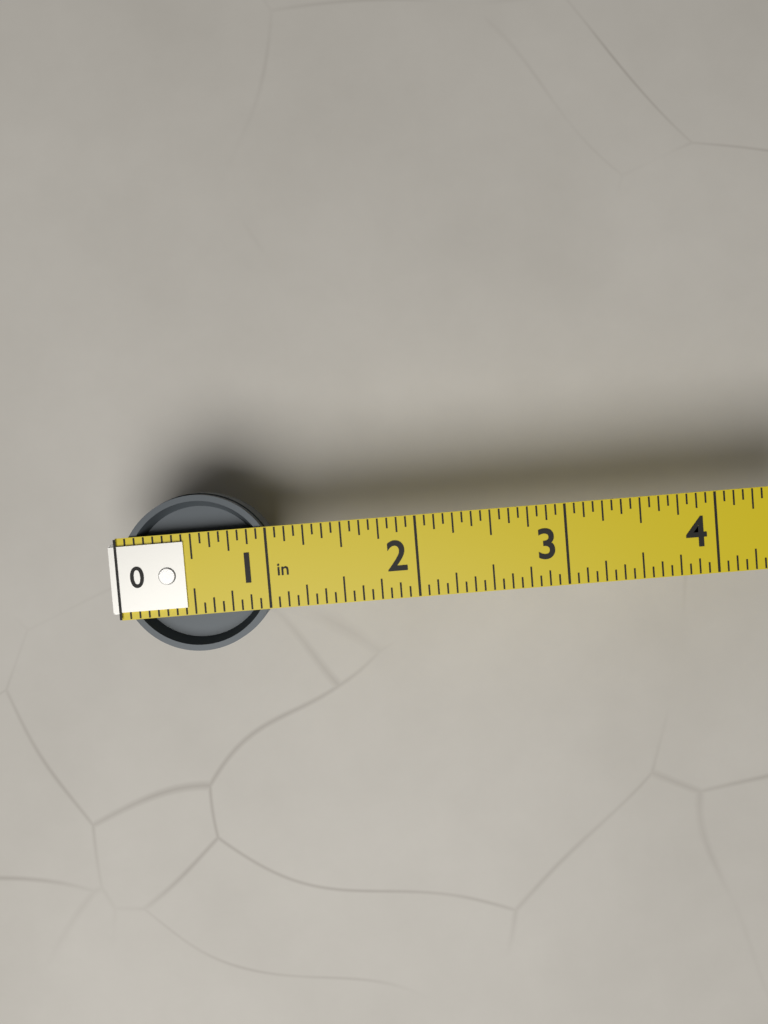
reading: 1.0625 in
